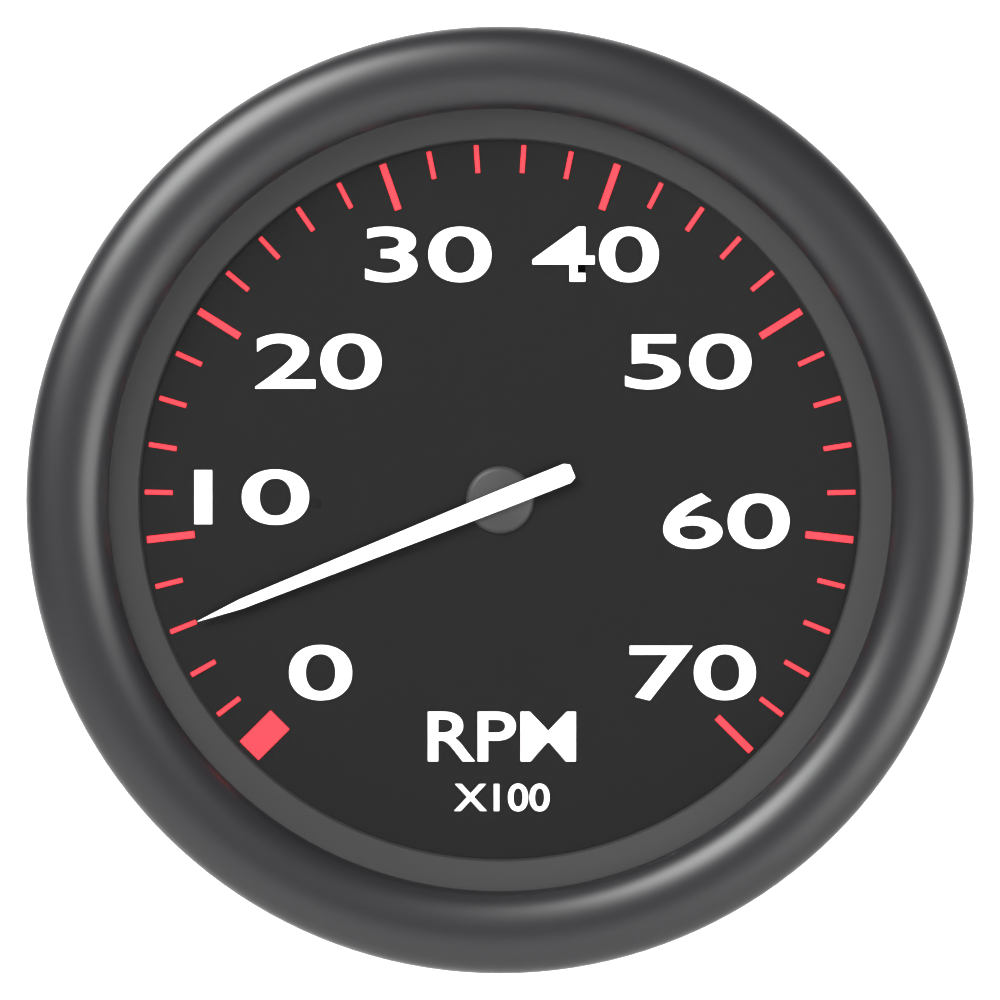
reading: 600 RPM
